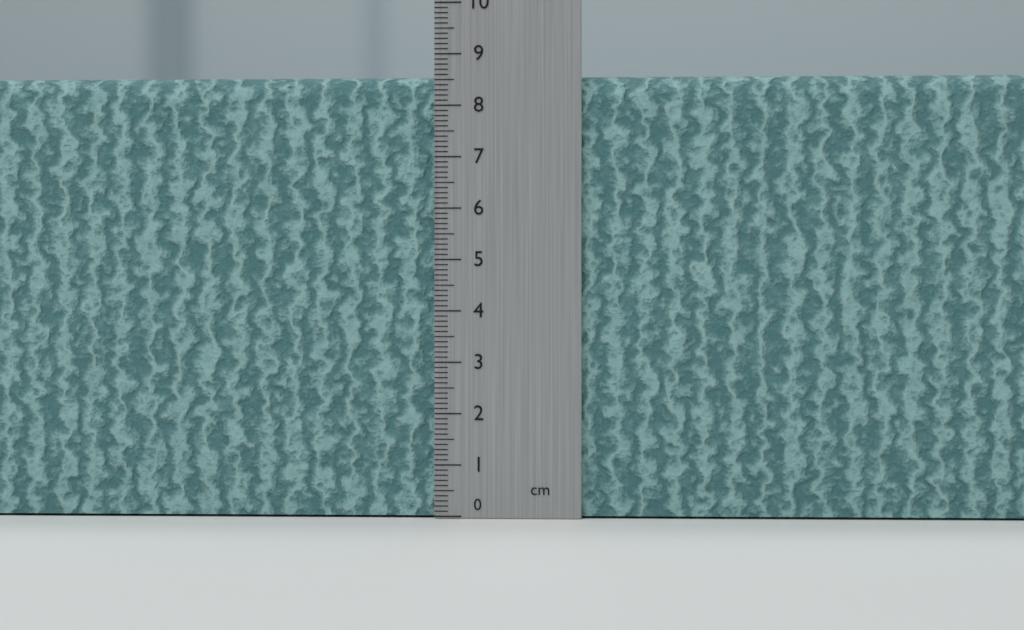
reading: 8.6 cm
